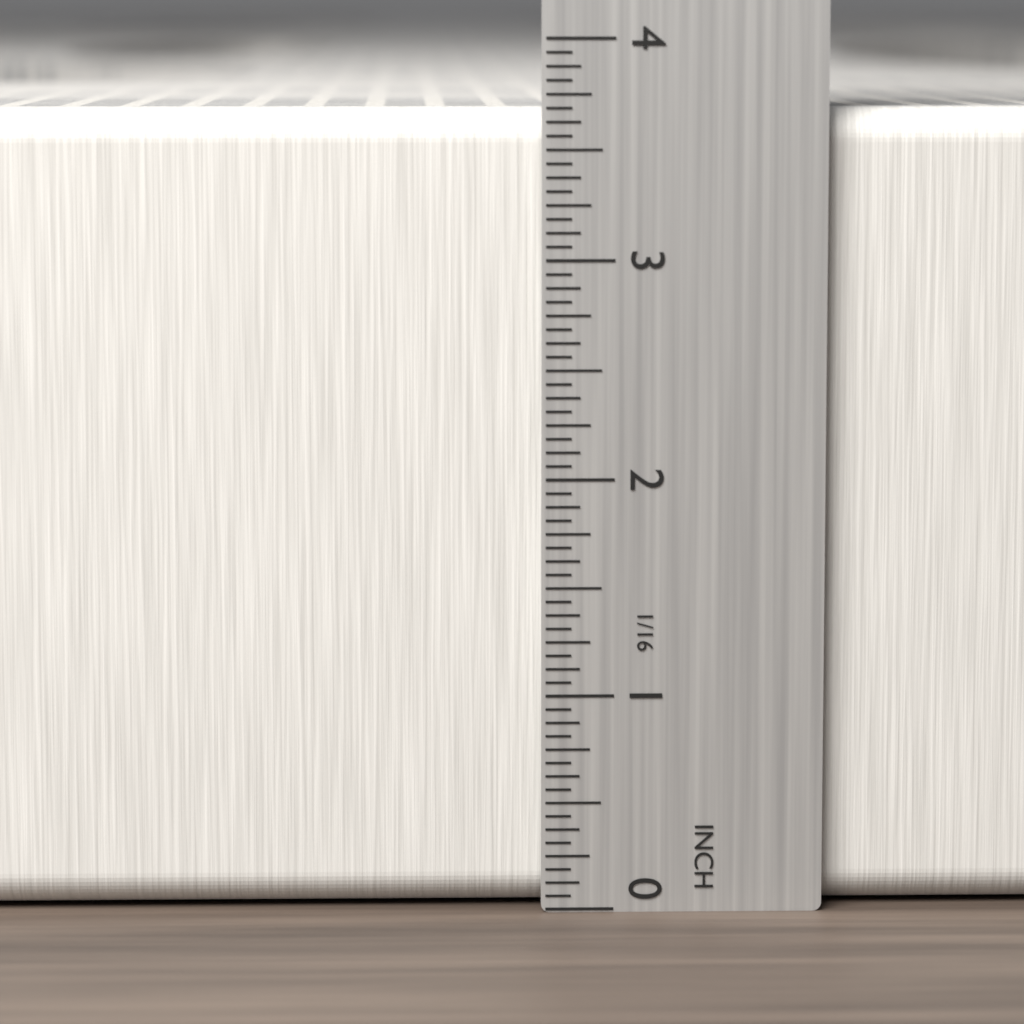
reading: 3.6875 in
